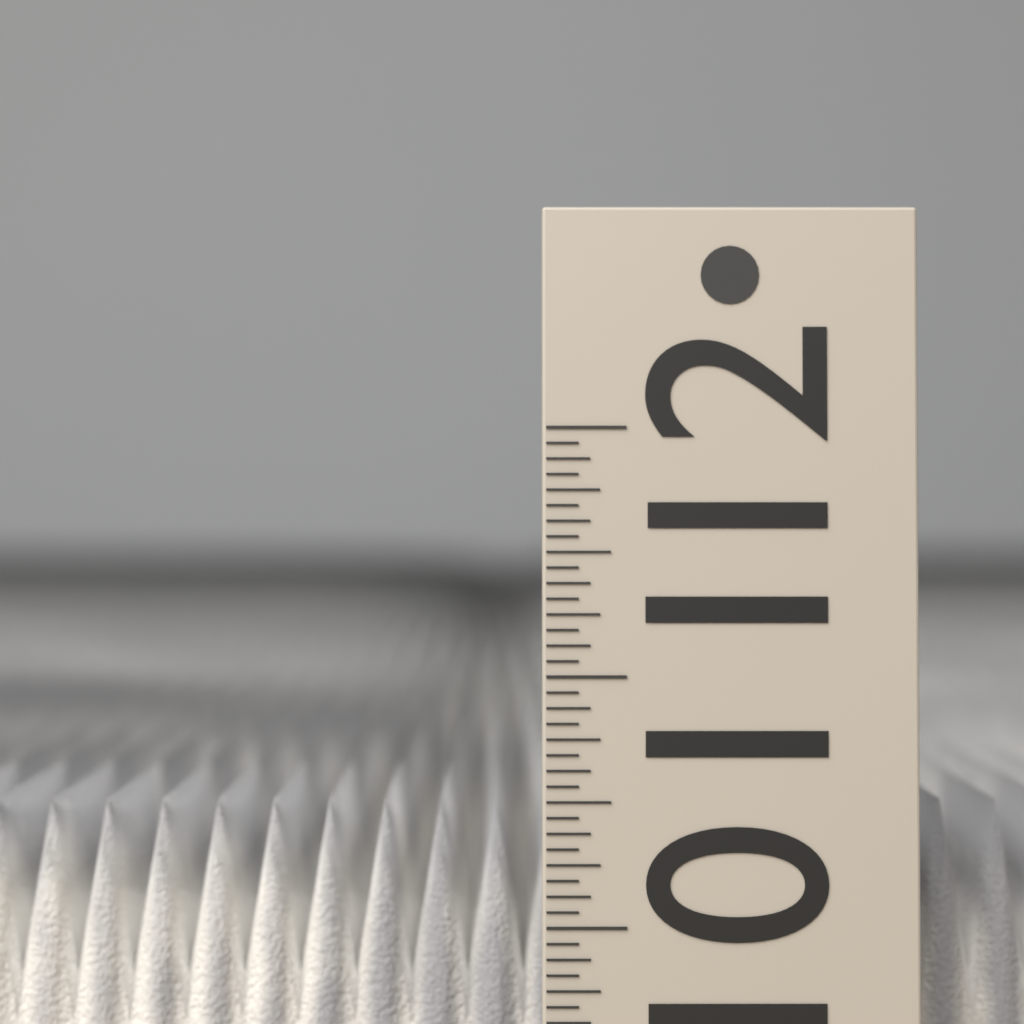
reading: 10.4375 (no unit)
